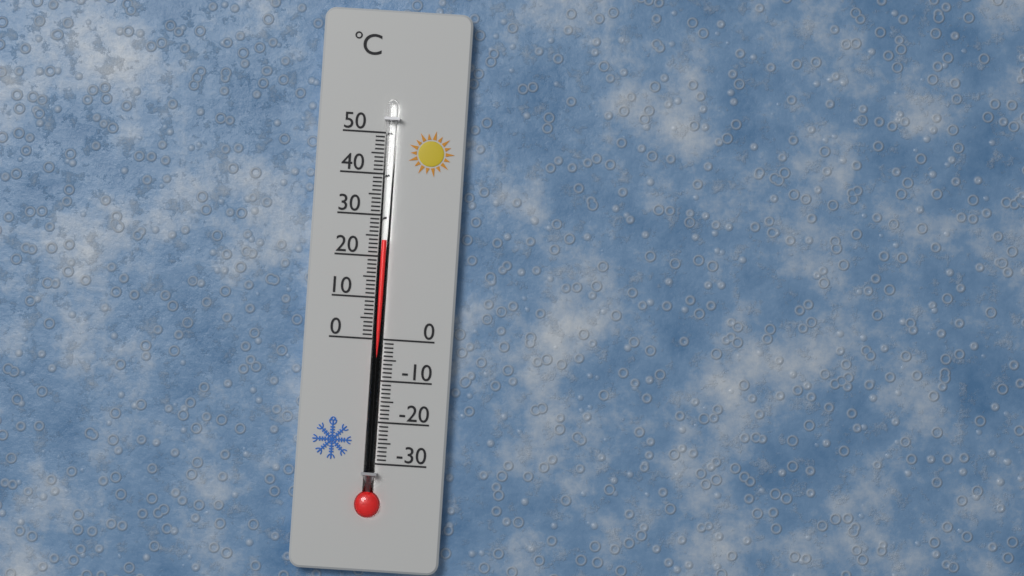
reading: 24 °C
